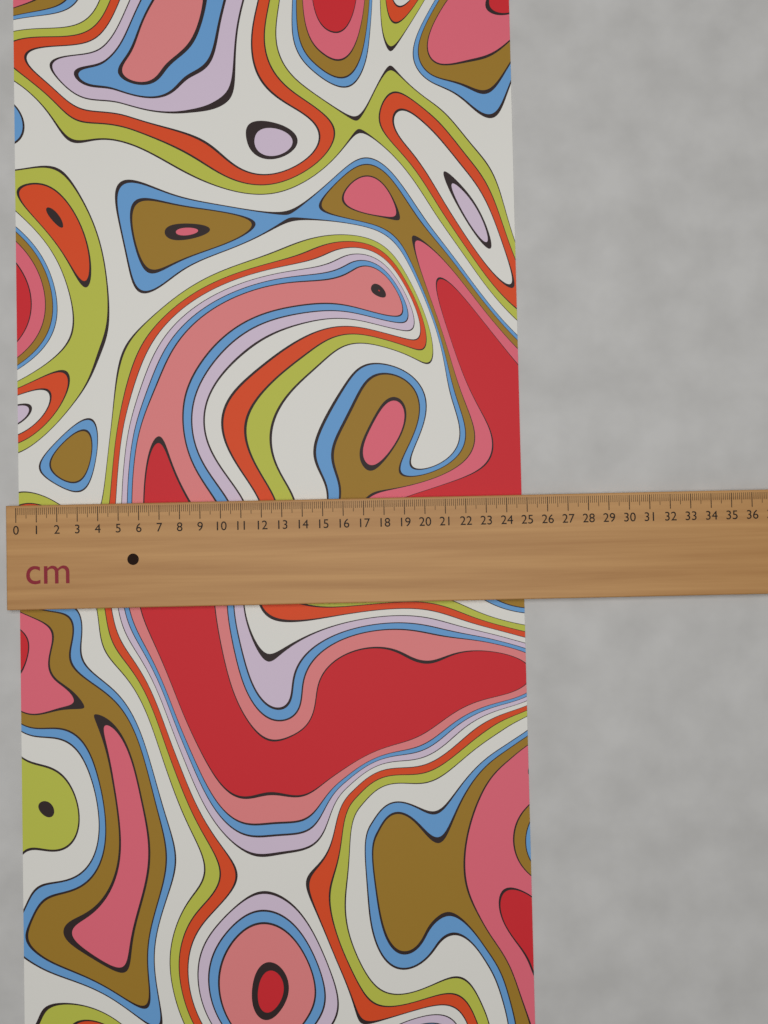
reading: 24.8 cm
